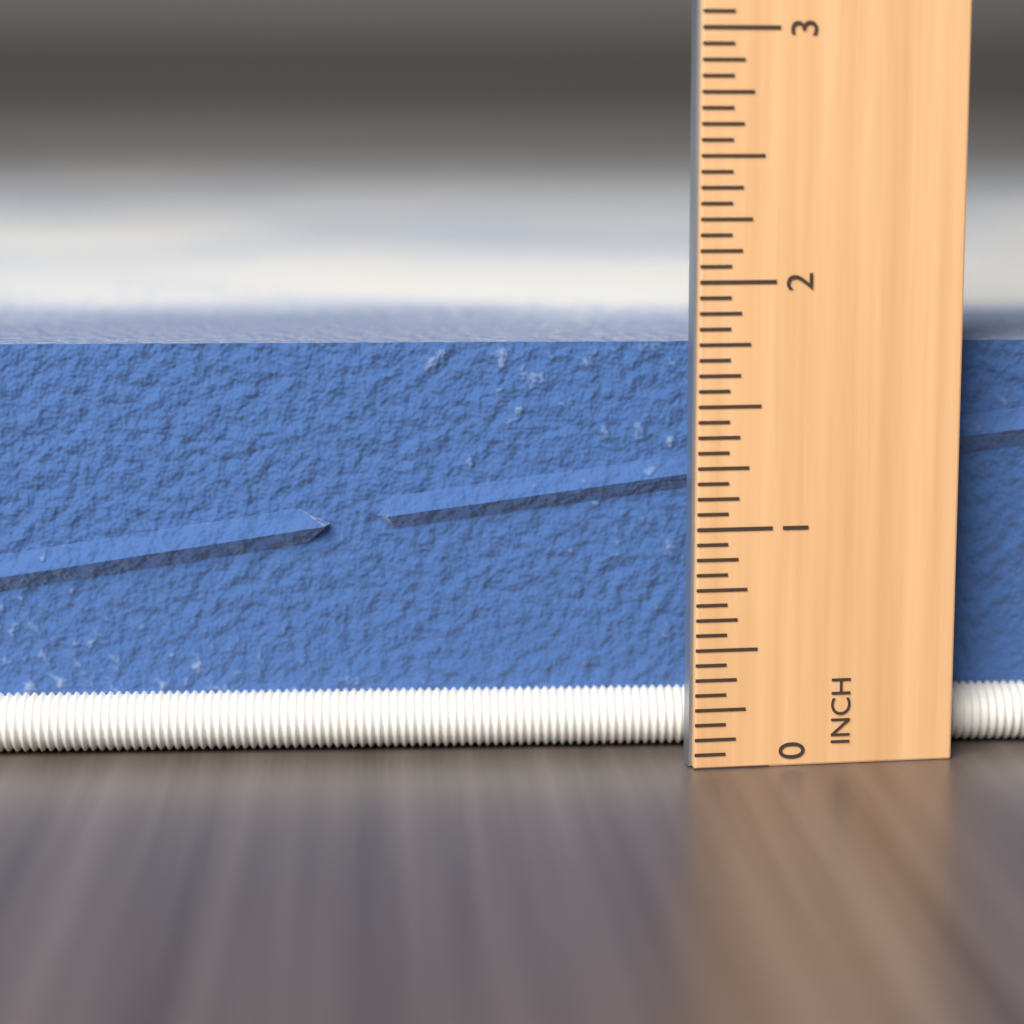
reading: 1.7500 in
